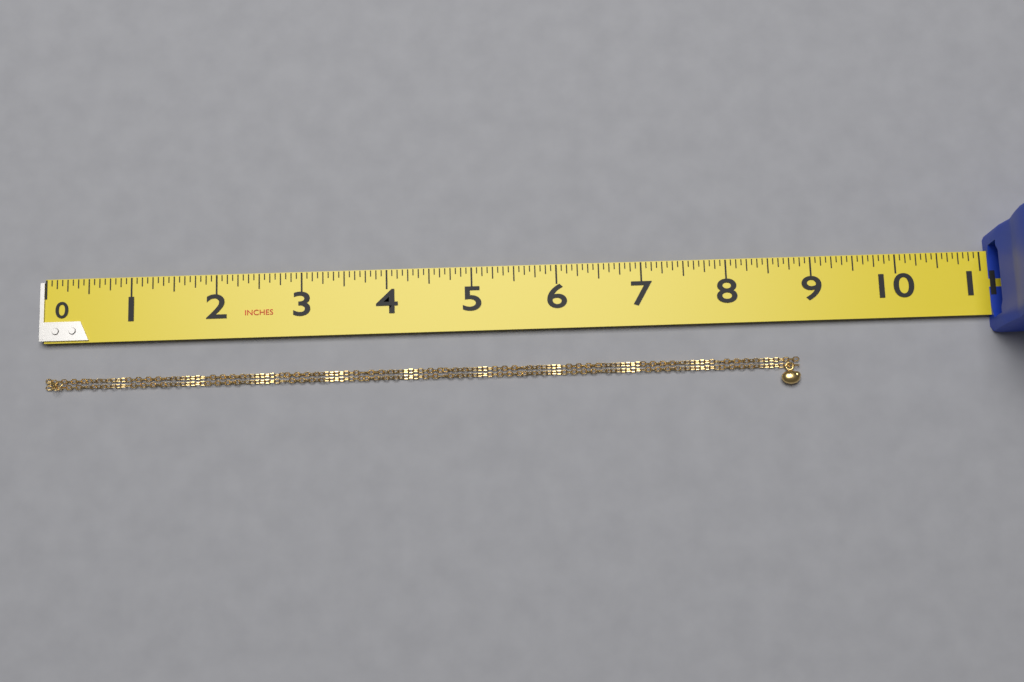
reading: 8.8125 in
